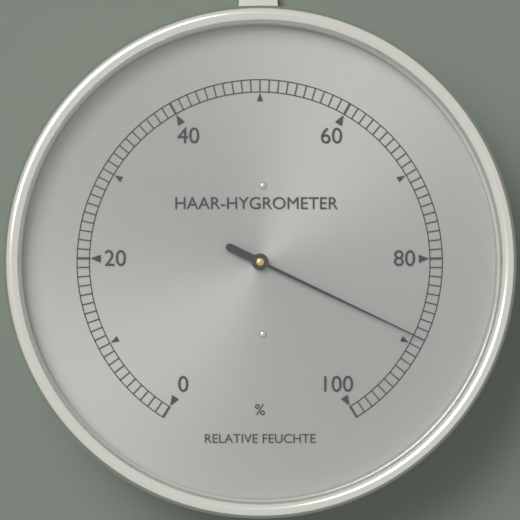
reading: 89 %
